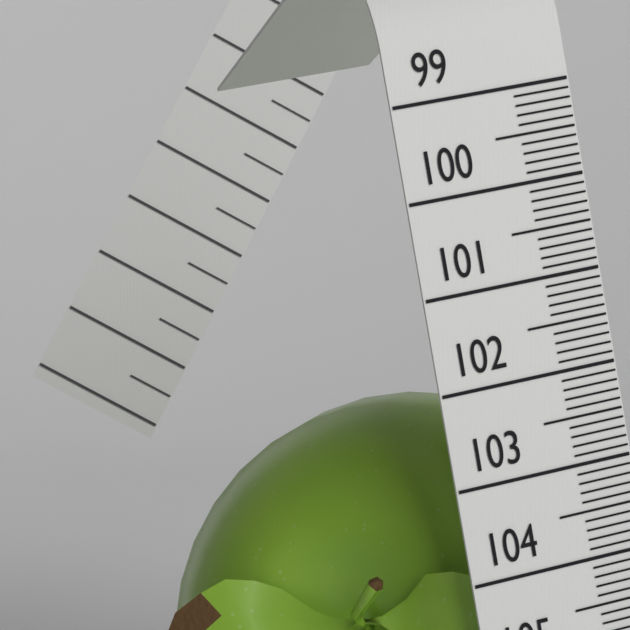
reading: 102.3 (no unit)
